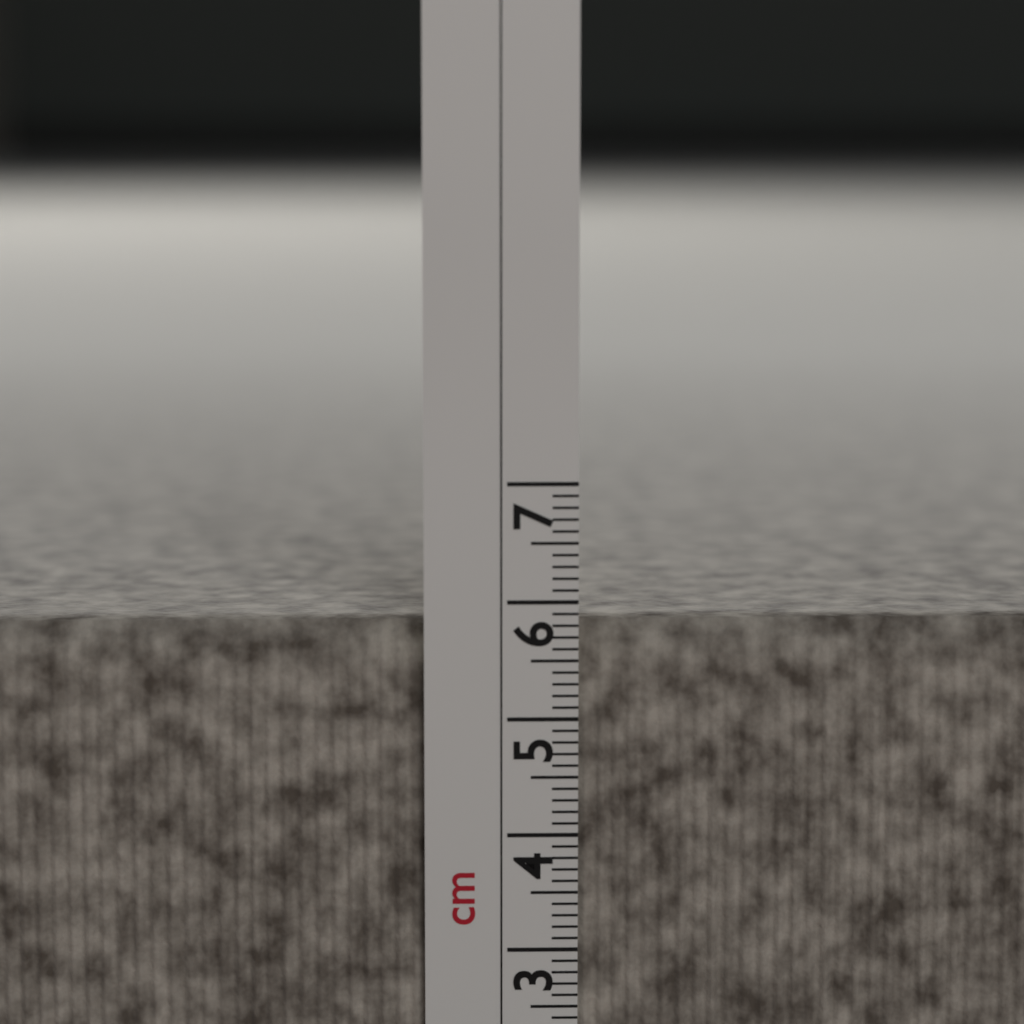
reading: 5.8 cm
